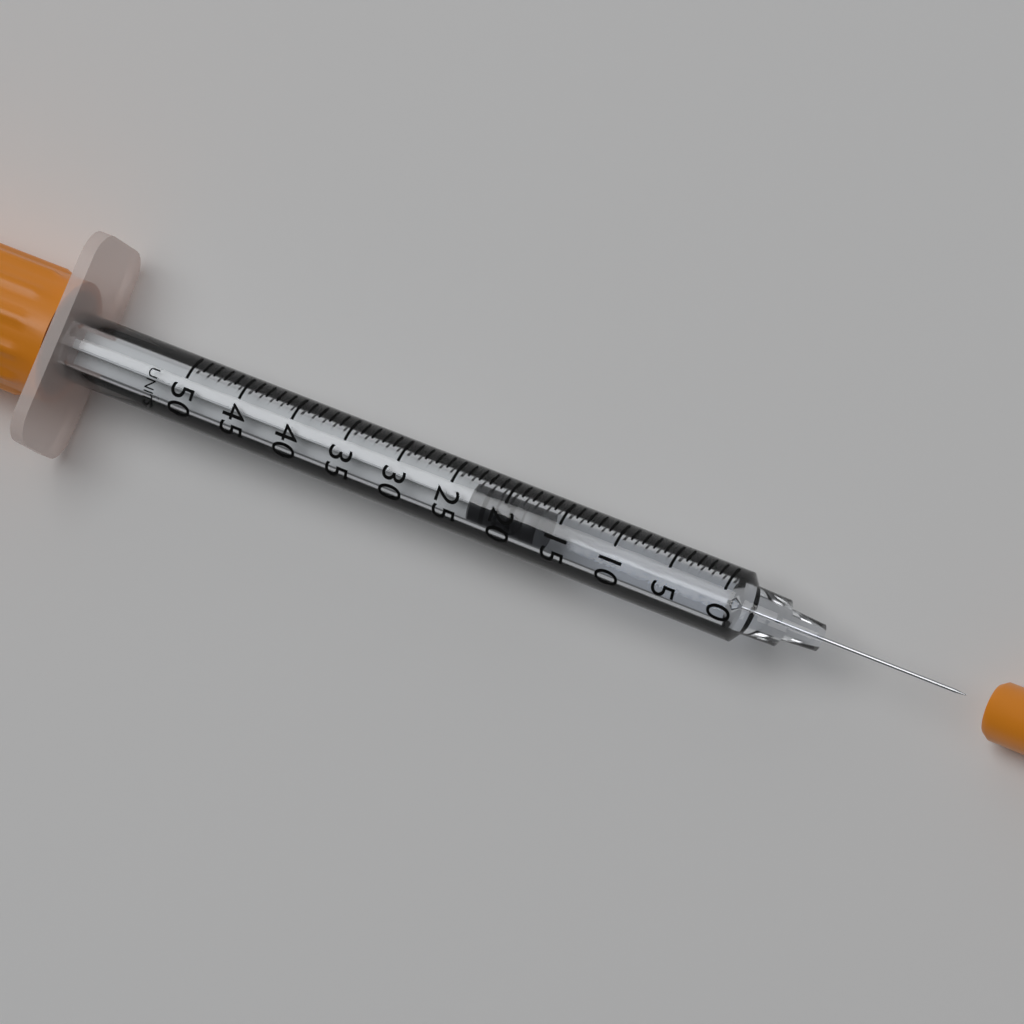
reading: 17 UNITS
